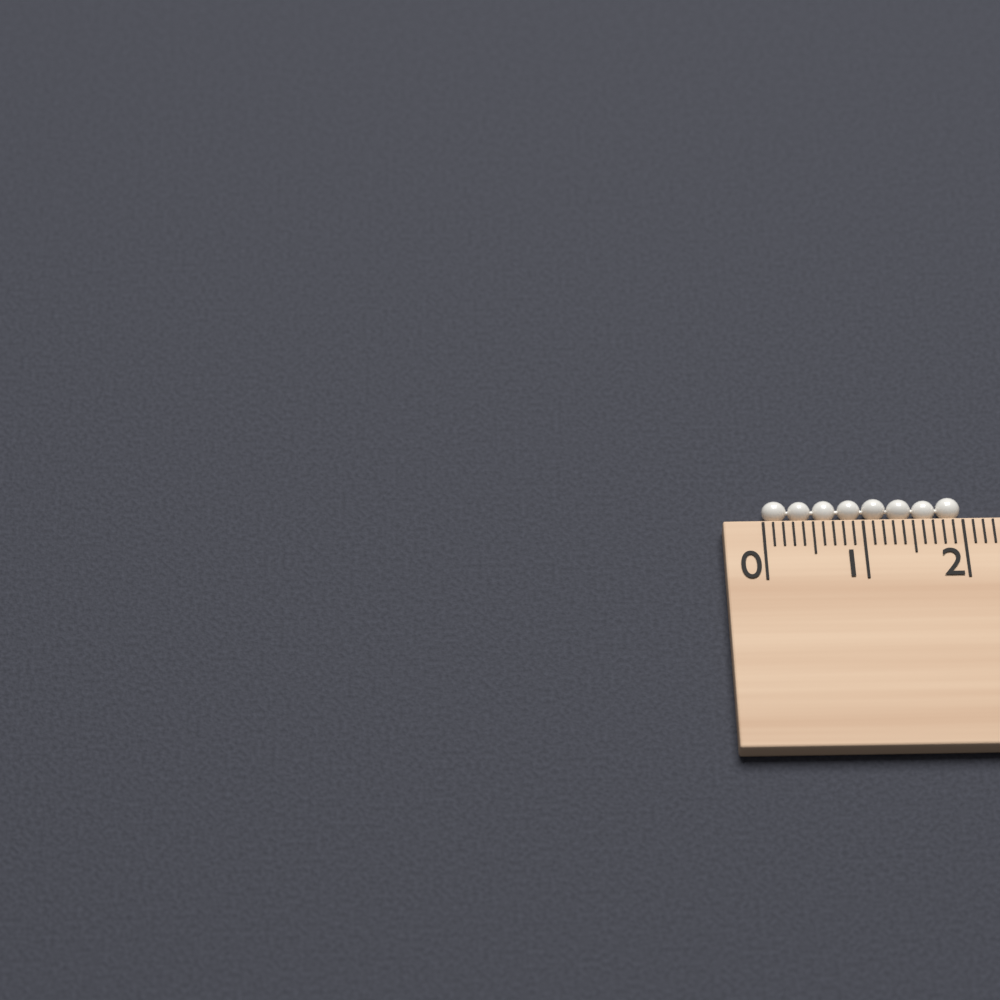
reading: 2.0 cm
